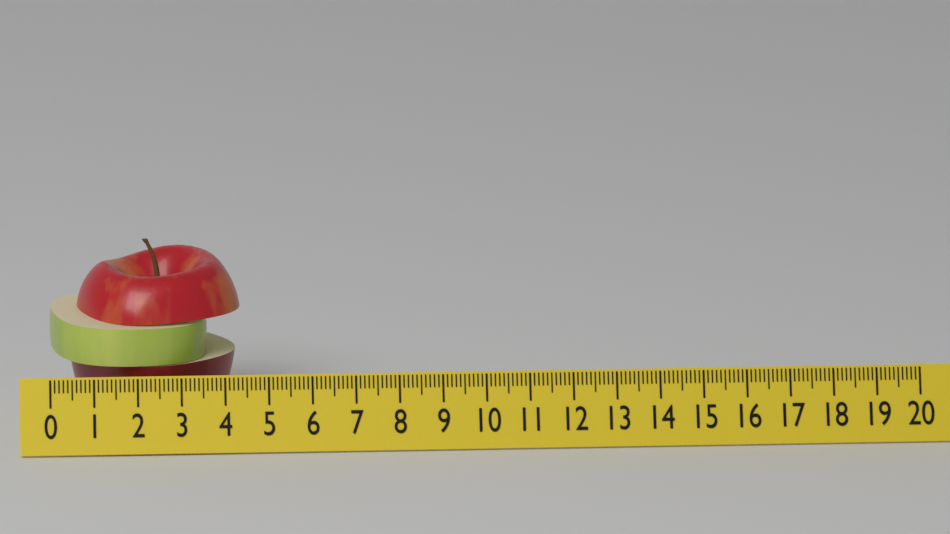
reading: 4.4 (no unit)
